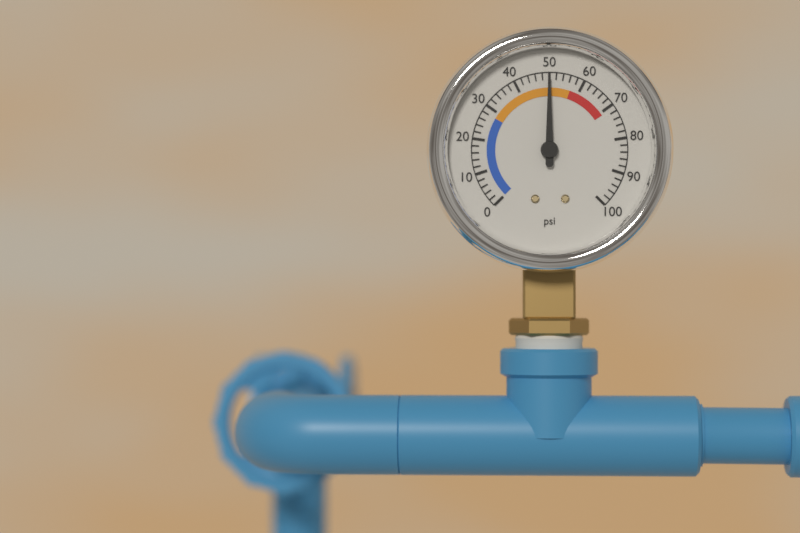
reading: 50 psi
